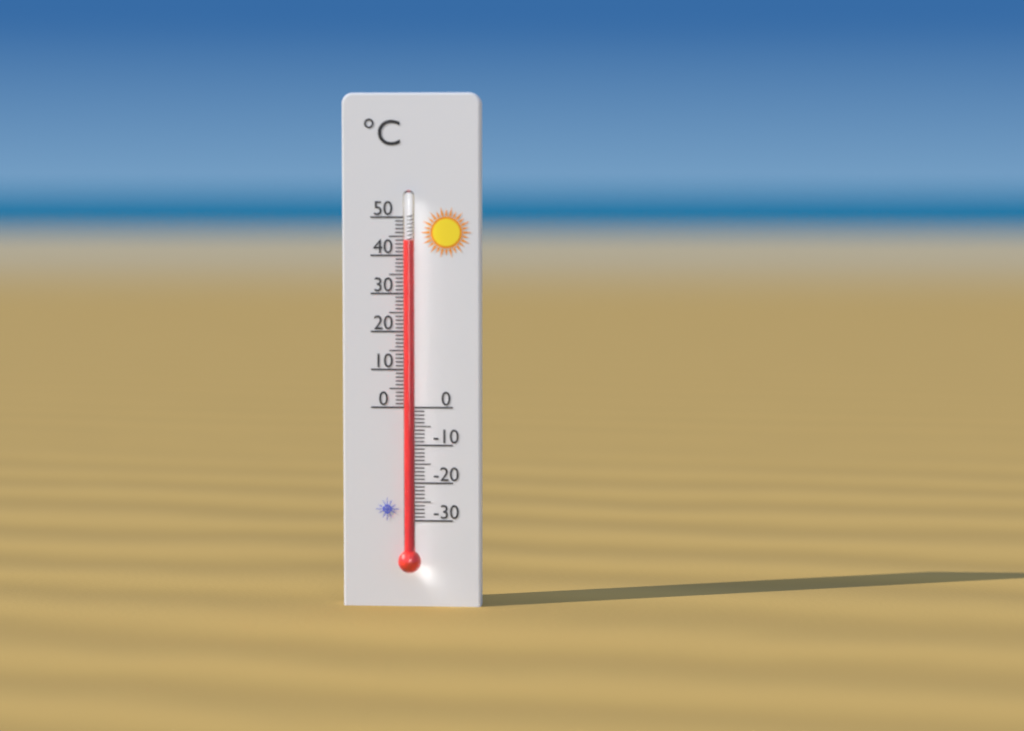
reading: 44 °C
